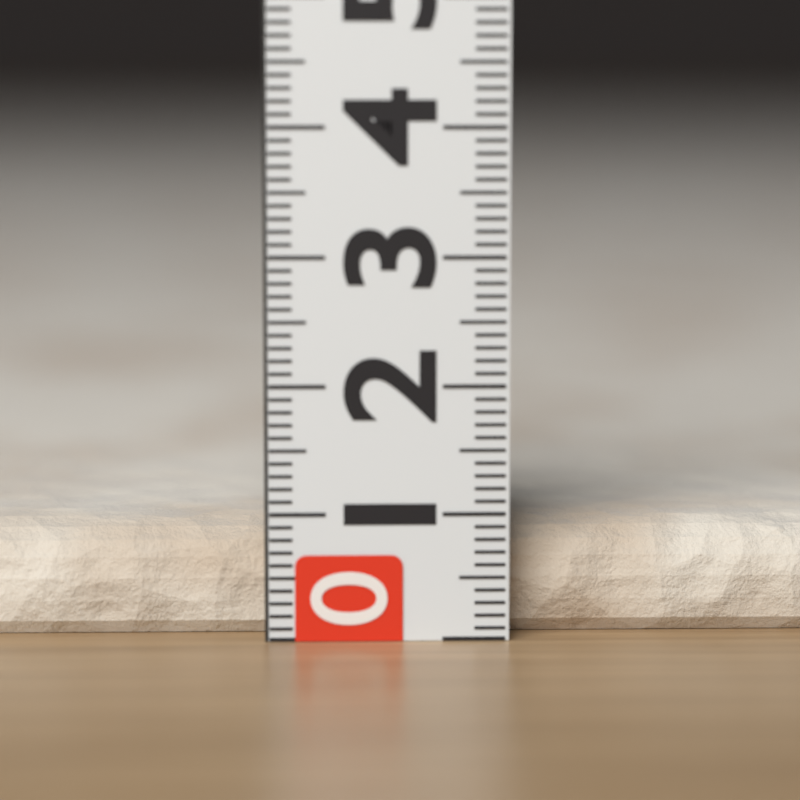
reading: 0.9 (no unit)
